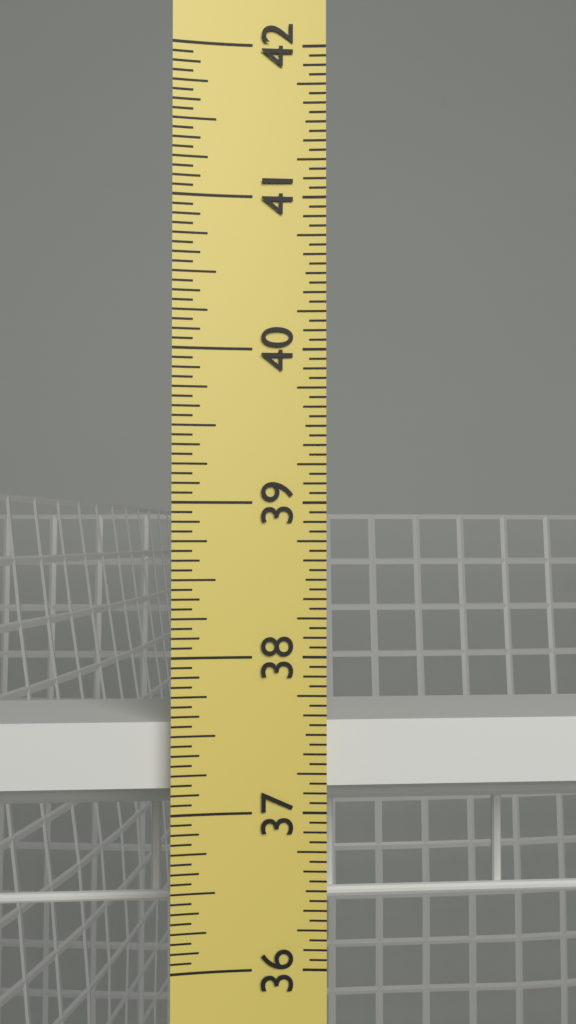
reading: 37.5625 in
